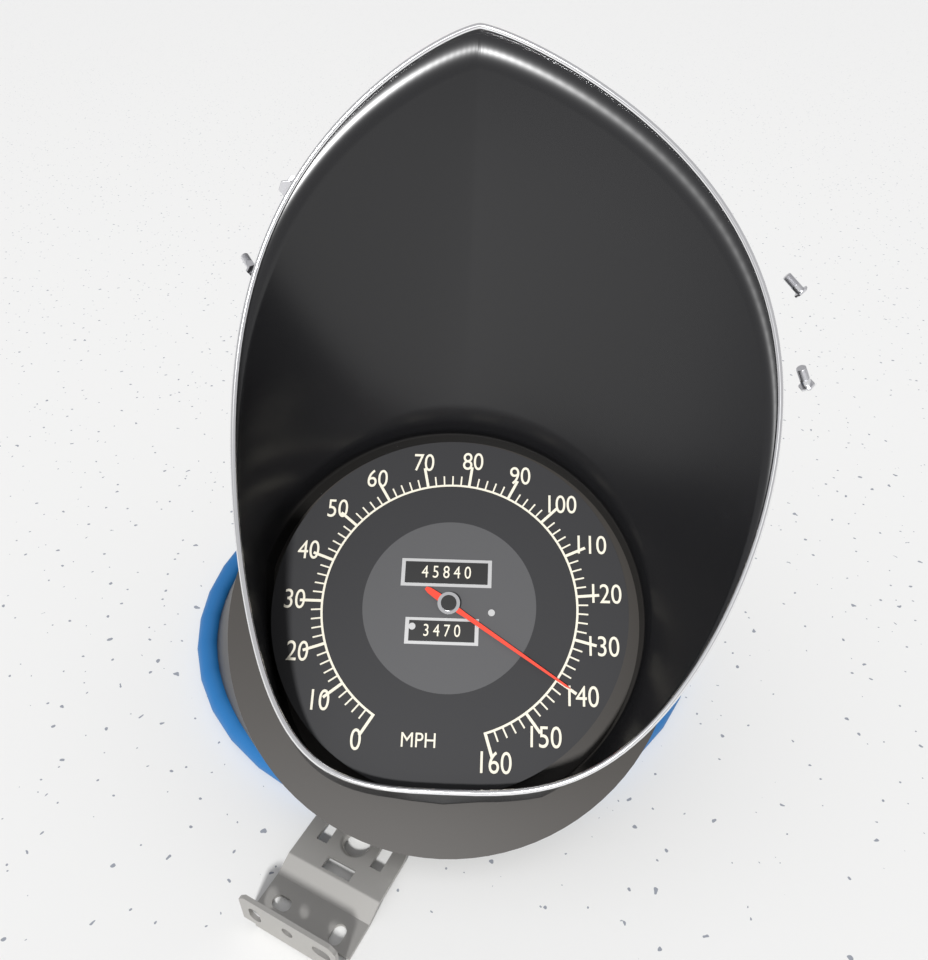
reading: 140 MPH
